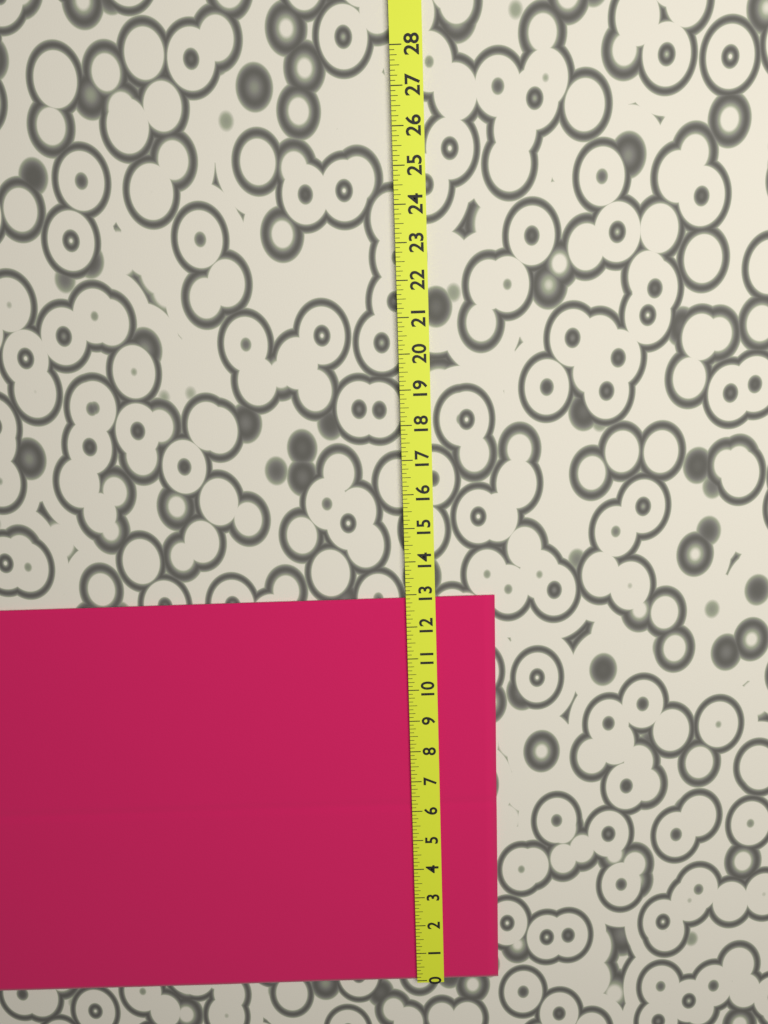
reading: 12.875 (no unit)
